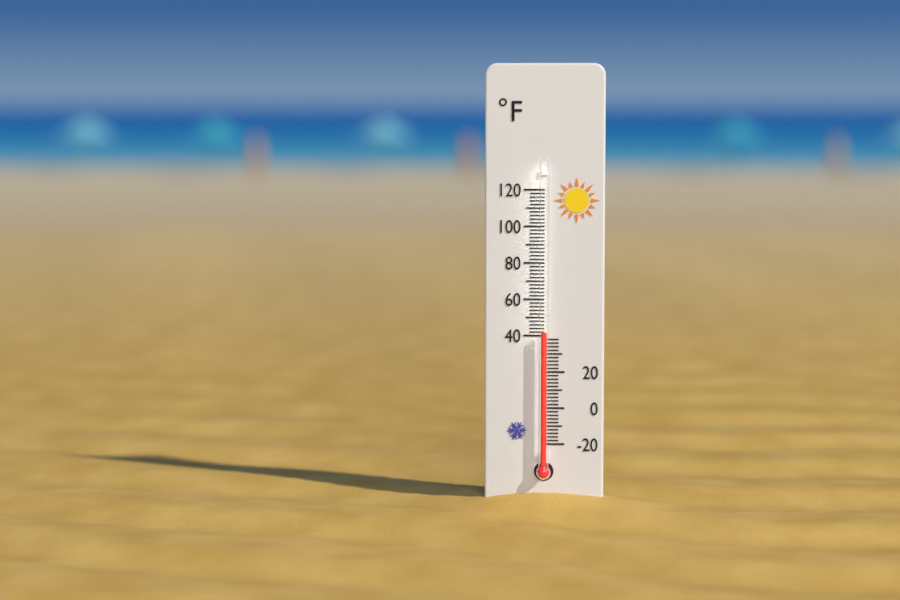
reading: 42 °F
